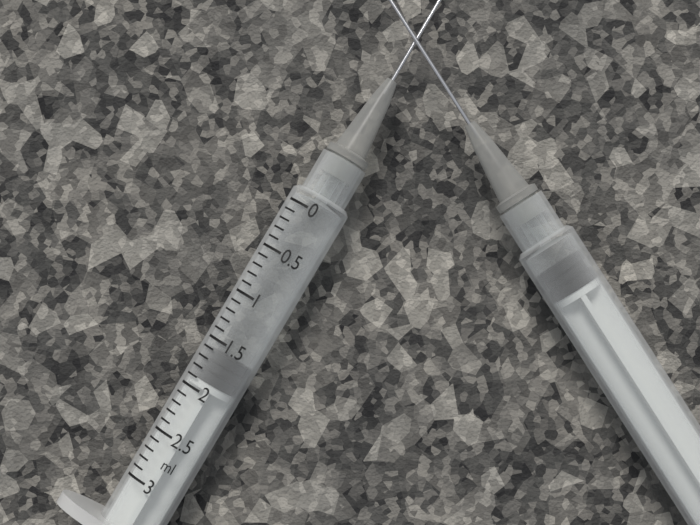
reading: 1.6 ml
